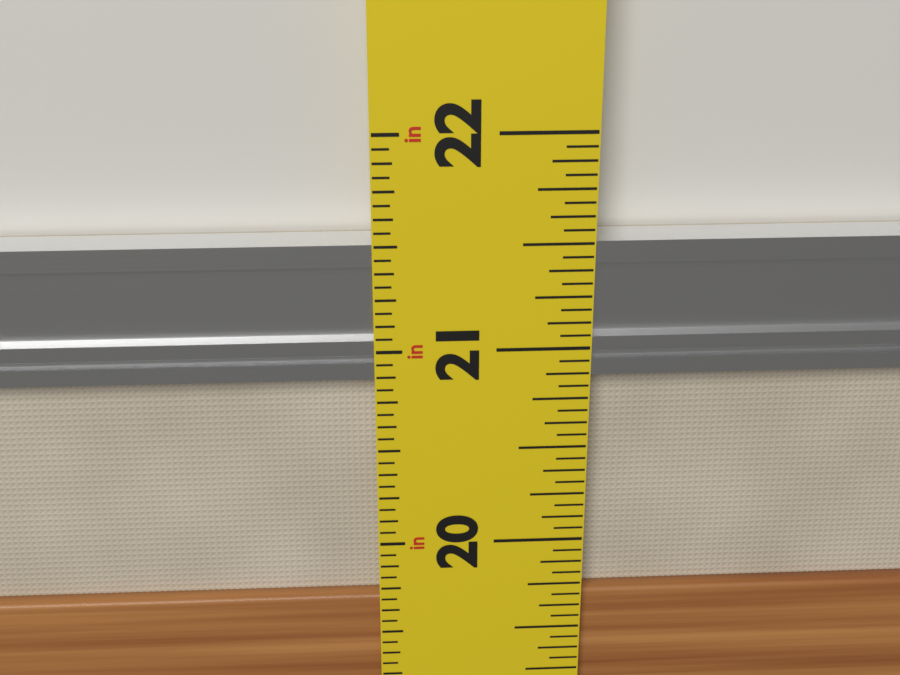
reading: 21.5000 in
